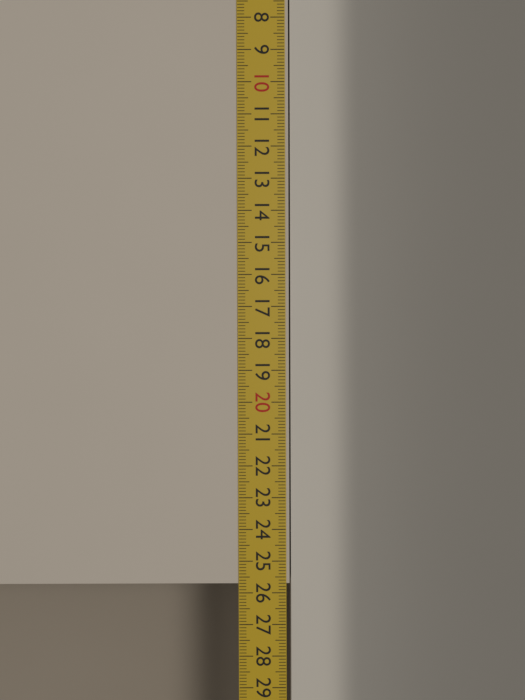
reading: 25.7 cm
